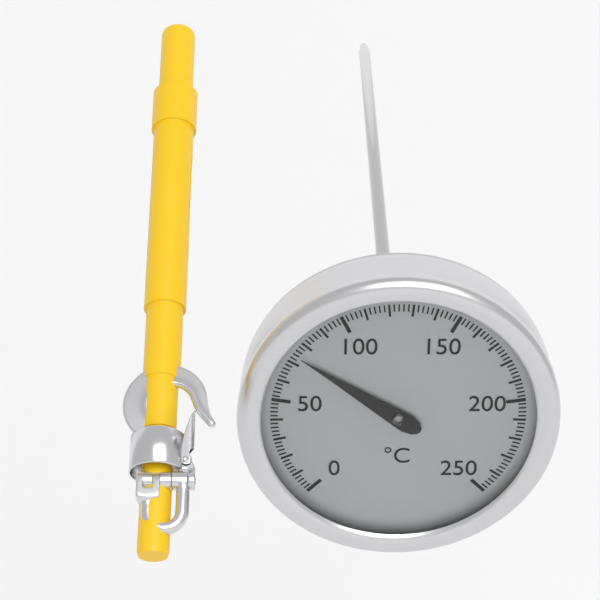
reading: 74 °C
